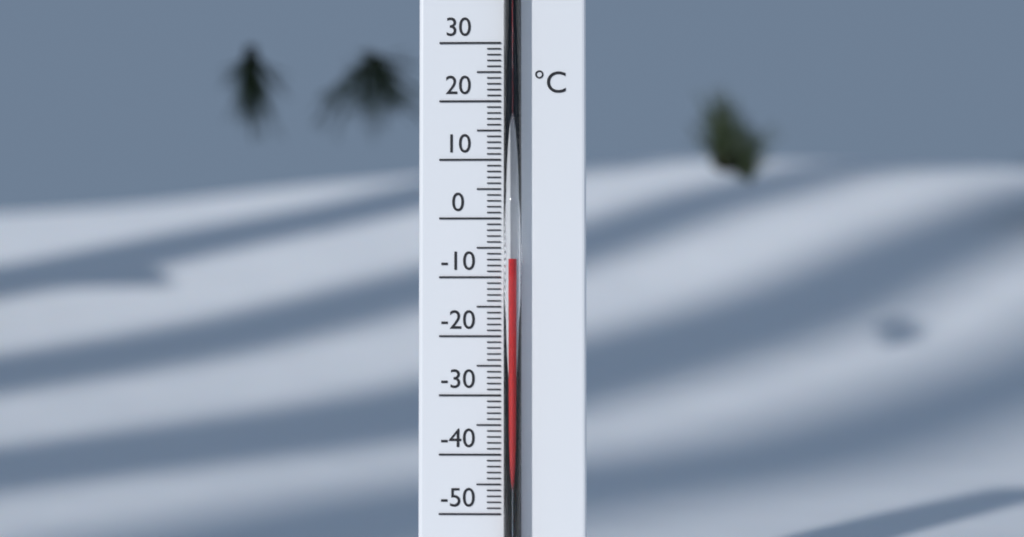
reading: -7 °C
